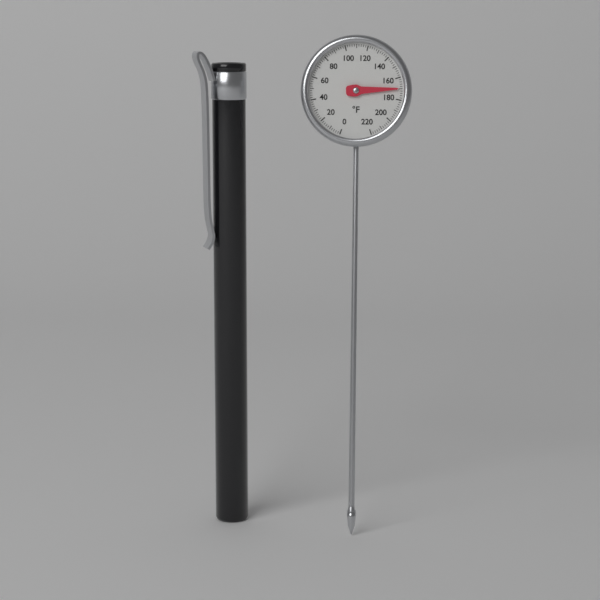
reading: 170 °F
